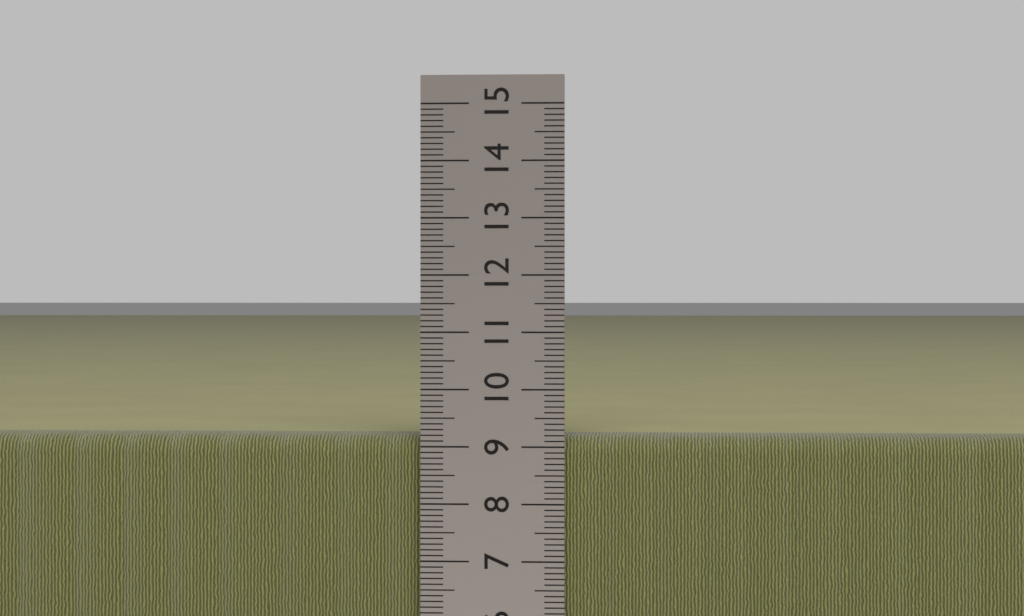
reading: 9.2 cm
